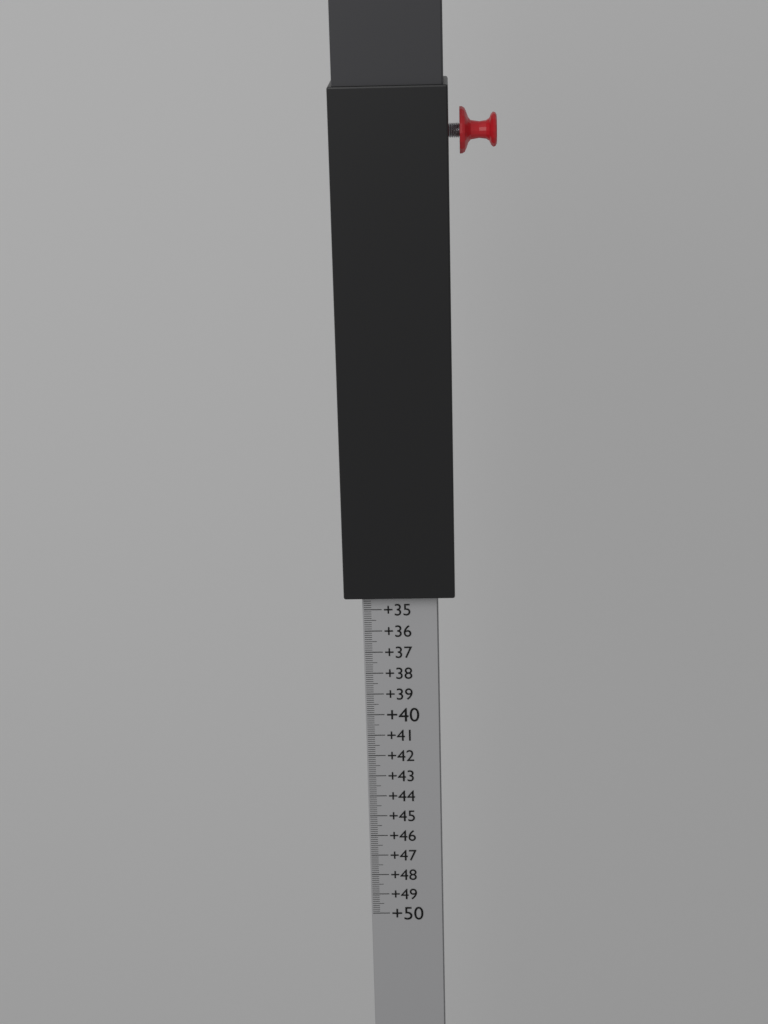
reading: 34.3 (no unit)
